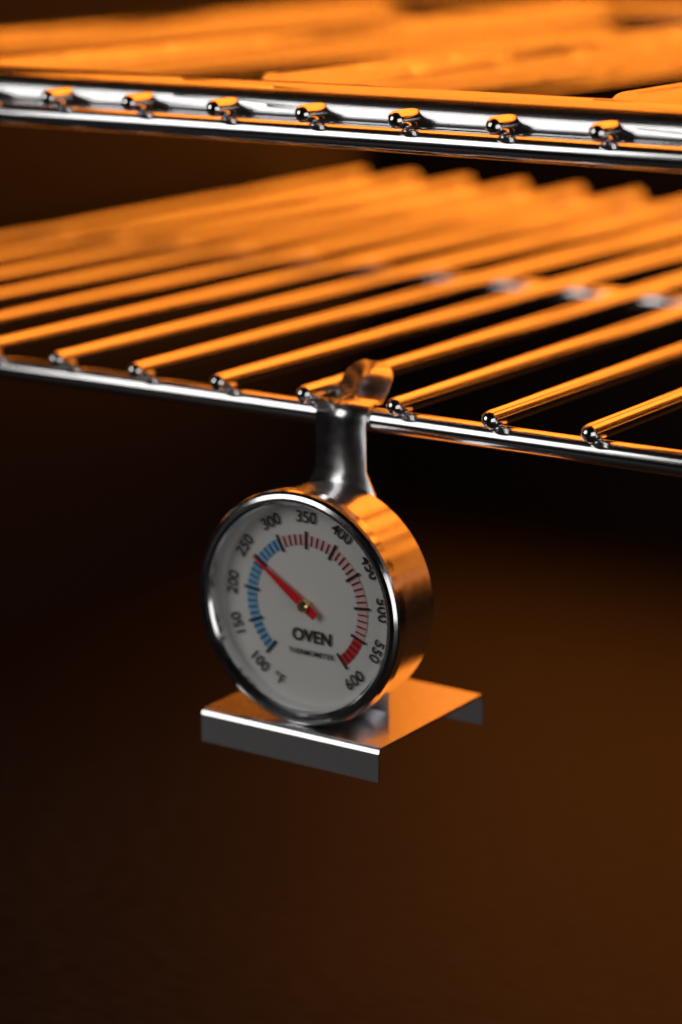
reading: 250 °F
